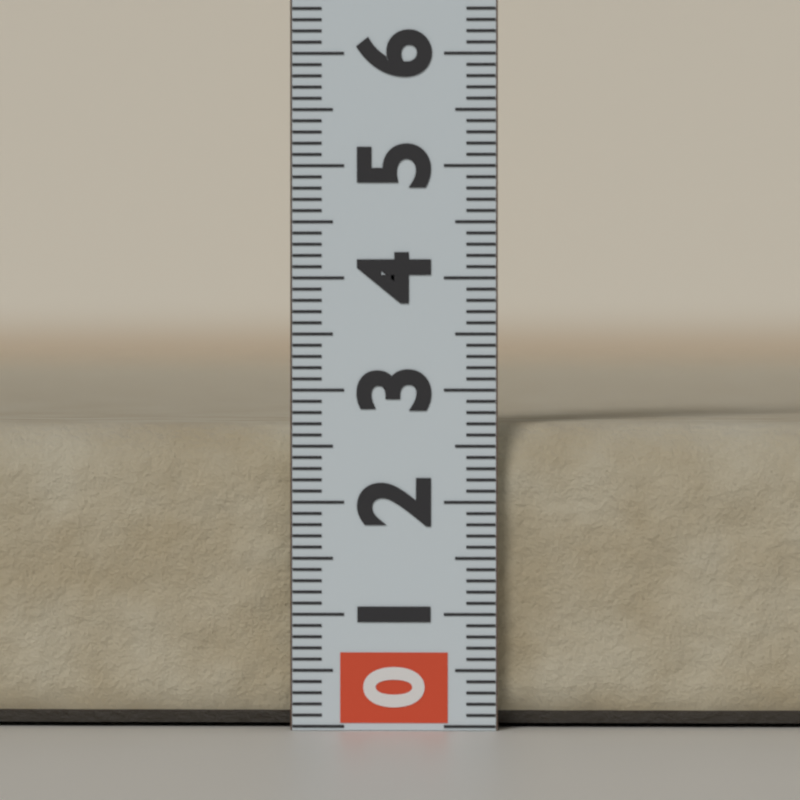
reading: 2.7 (no unit)
